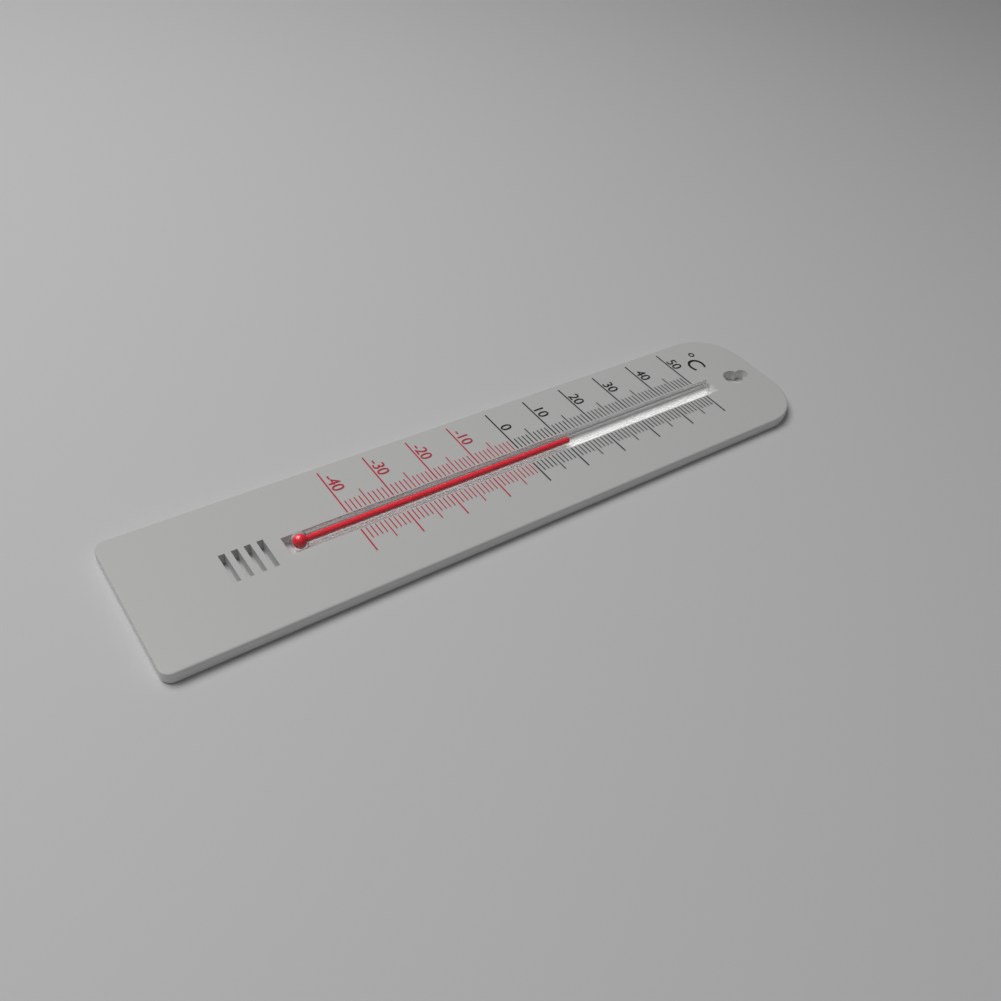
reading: 11 °C
